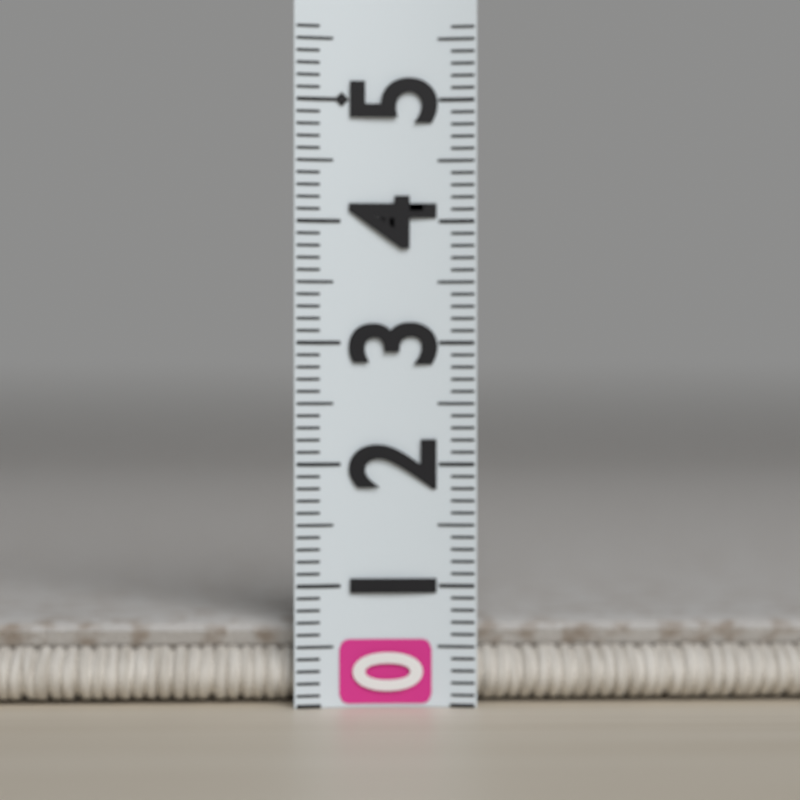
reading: 0.7 (no unit)
